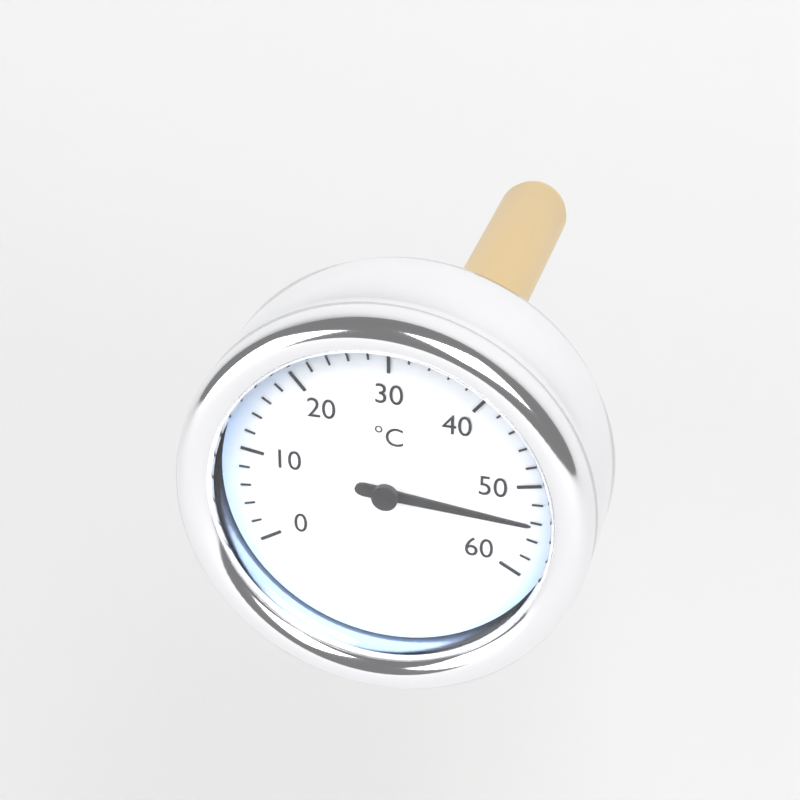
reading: 54 °C
